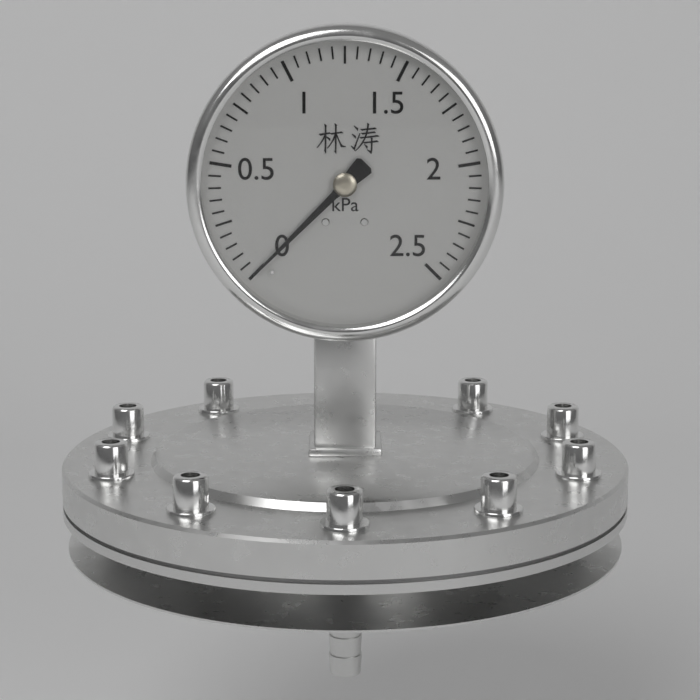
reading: 0.00 kPa
